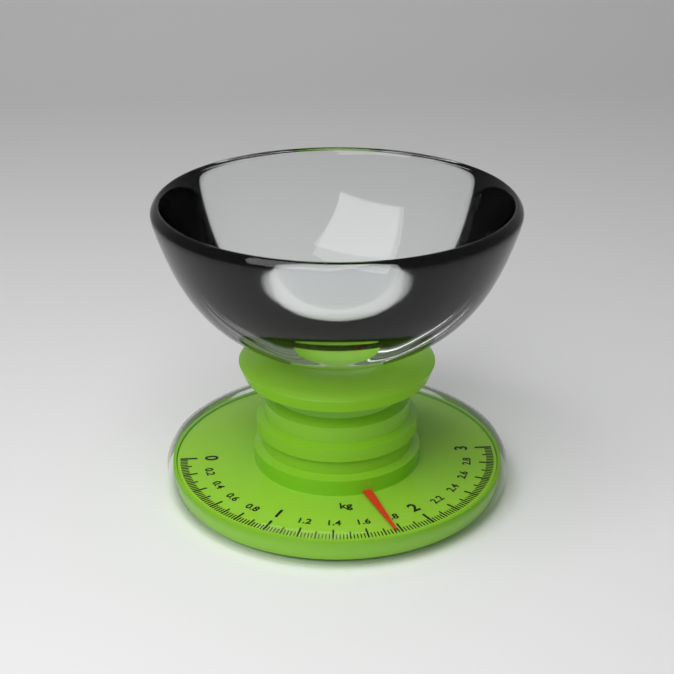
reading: 1.76 kg
